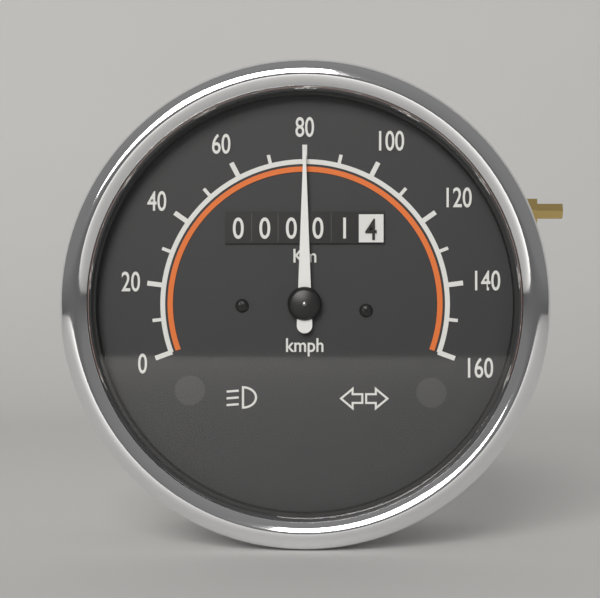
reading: 80 km/h
